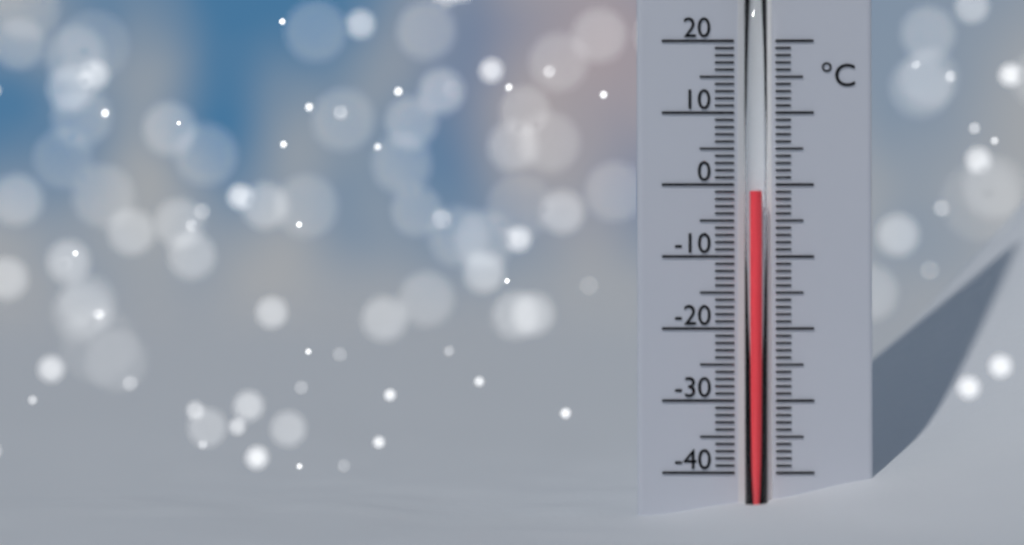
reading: -1 °C
